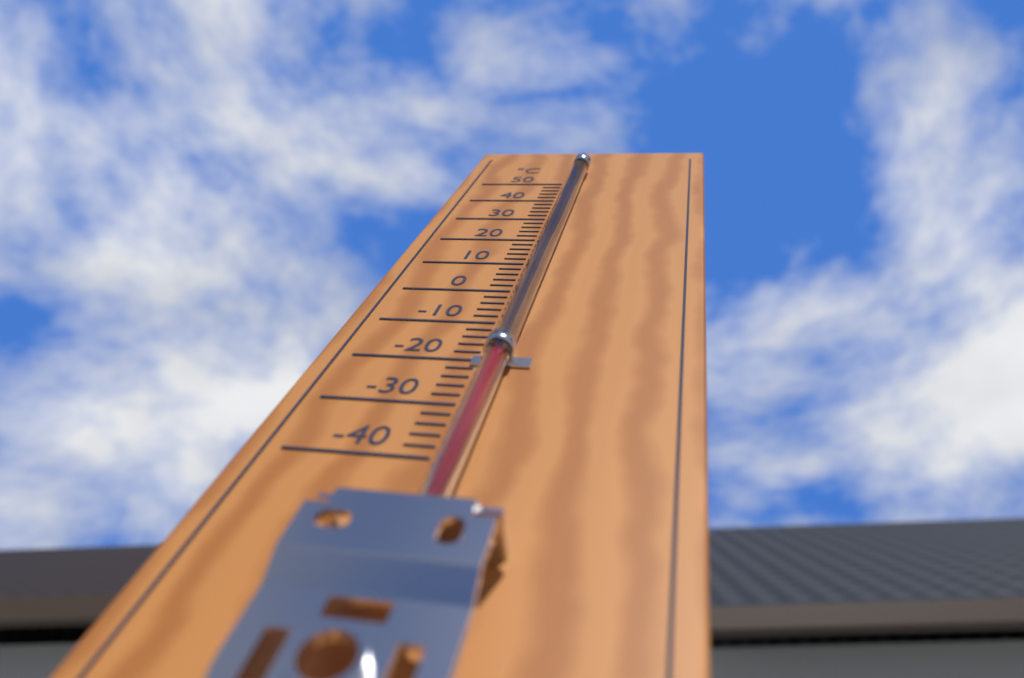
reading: -20 °C
